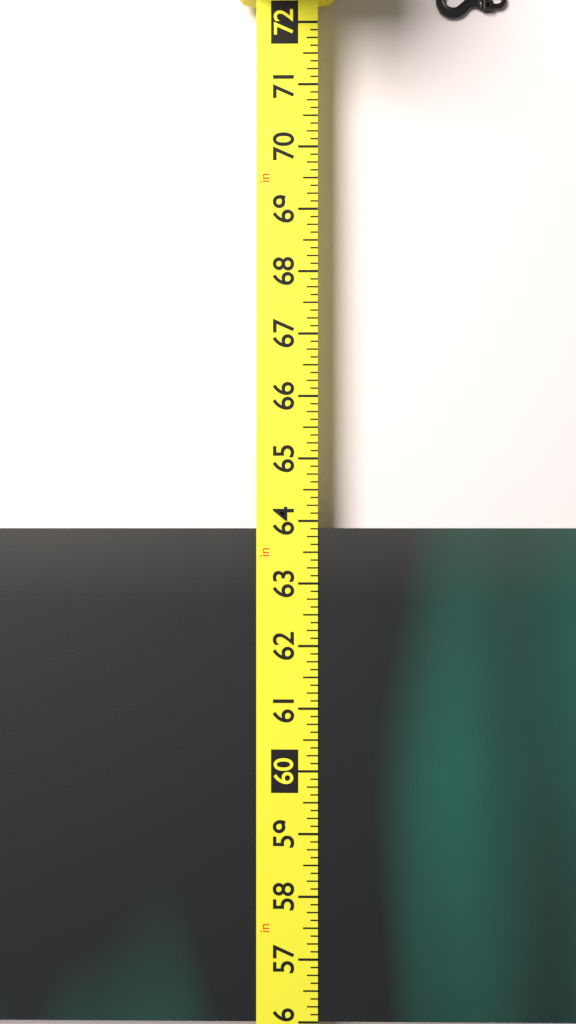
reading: 63.875 in
